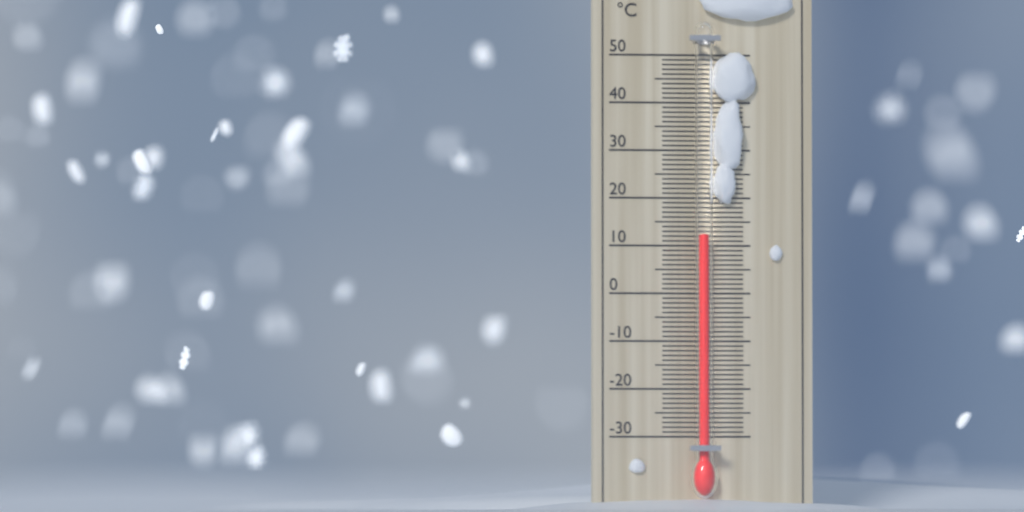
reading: 12 °C
